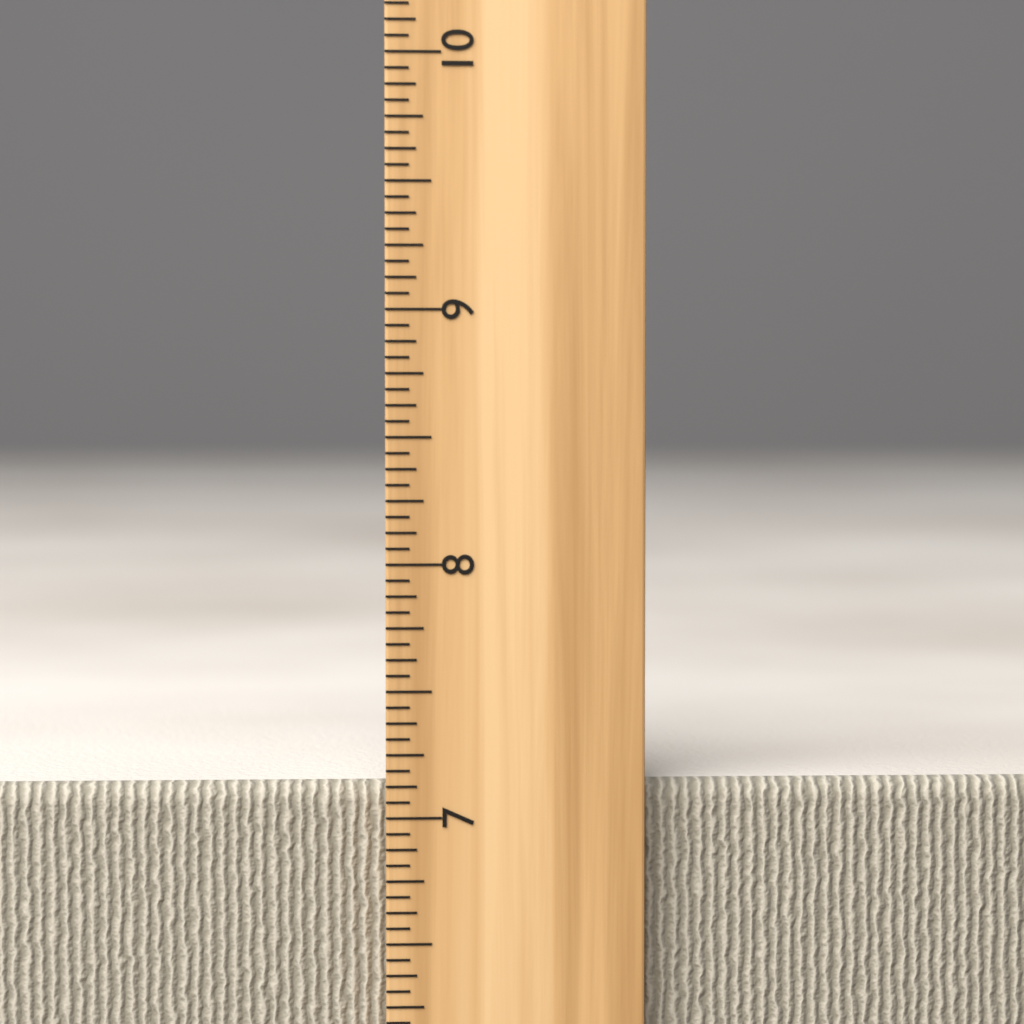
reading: 7.1250 inch
